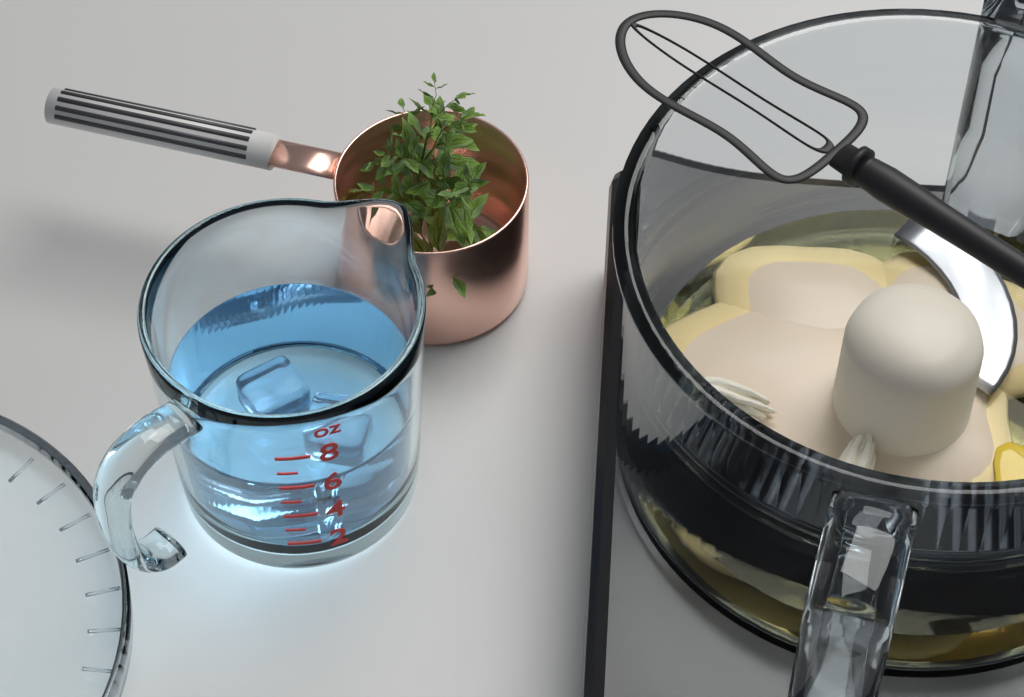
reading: 6 oz
